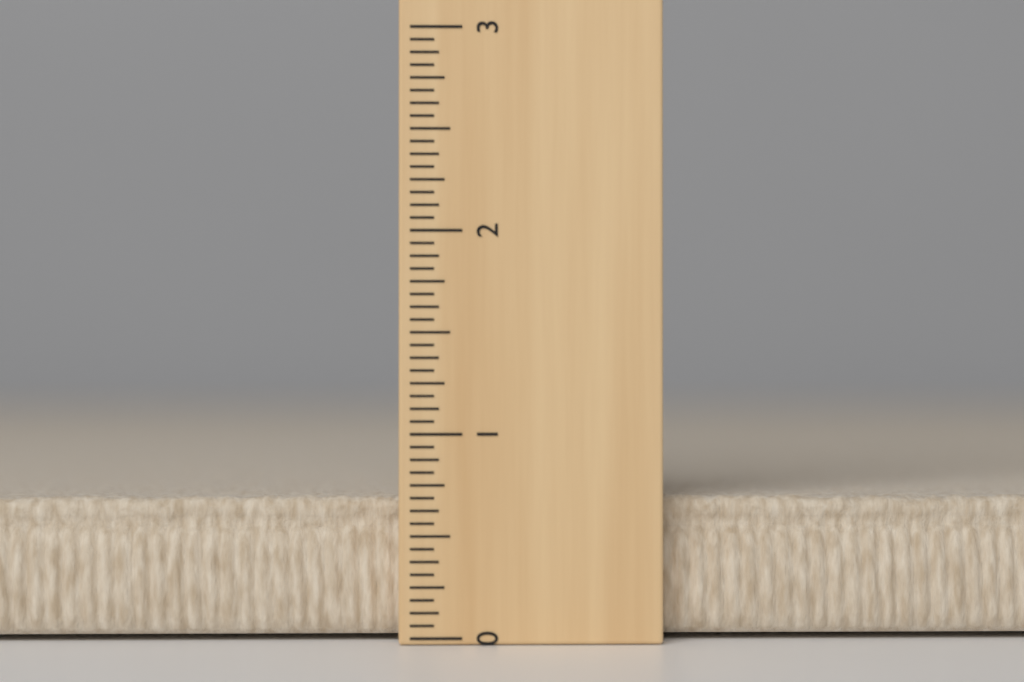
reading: 0.6875 (no unit)
